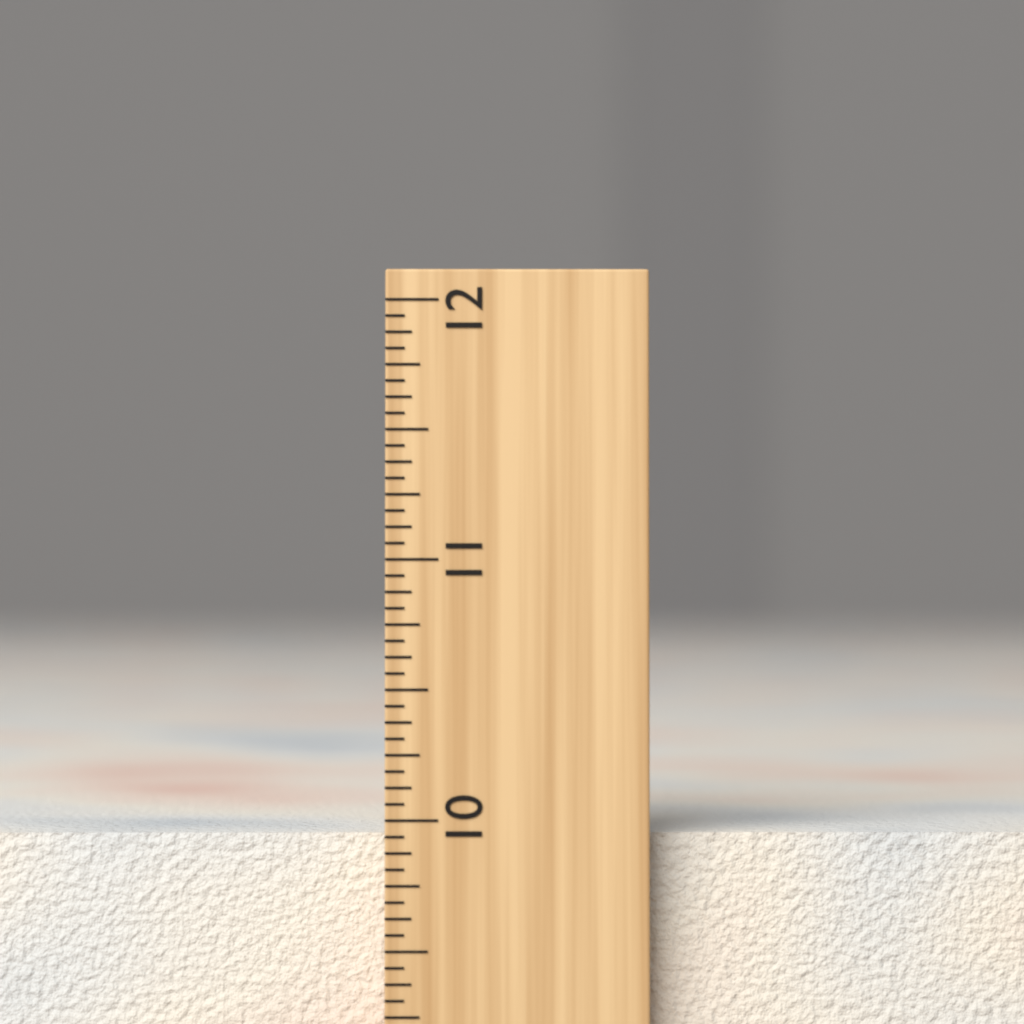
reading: 9.9375 inch
